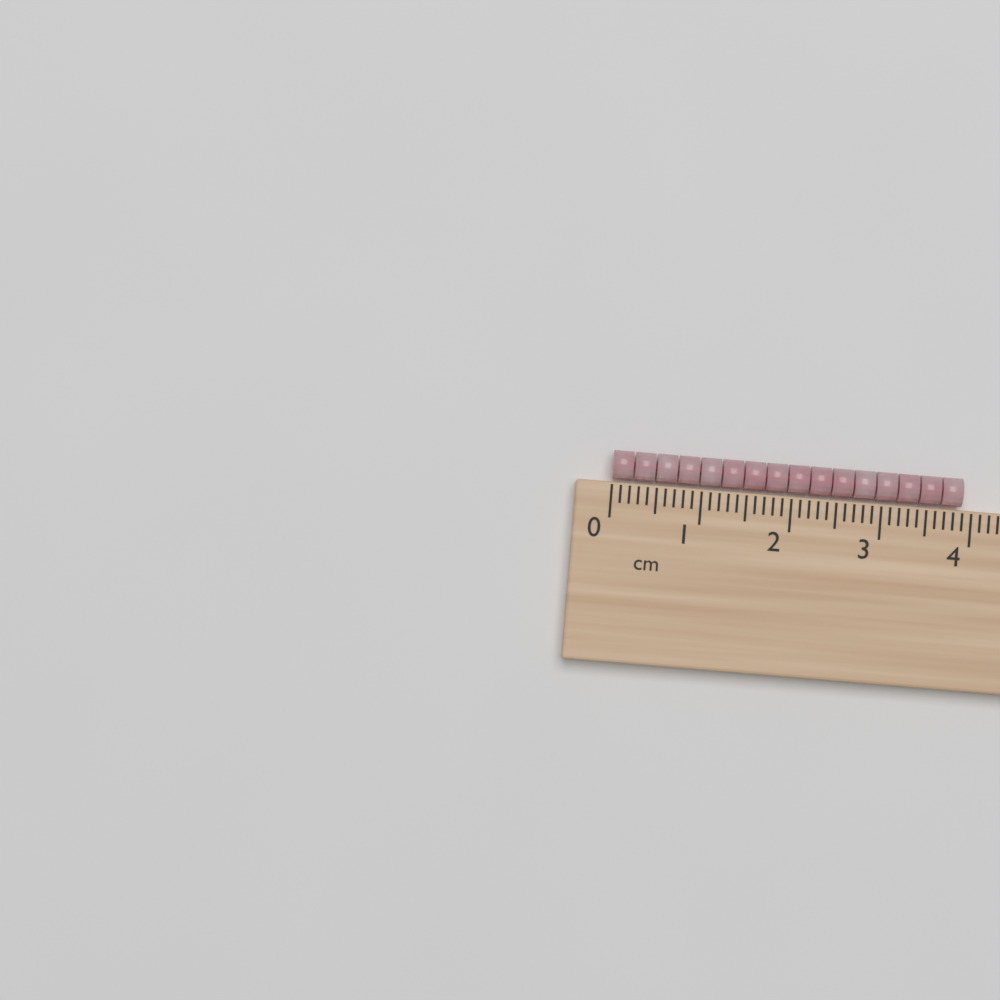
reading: 3.9 cm
